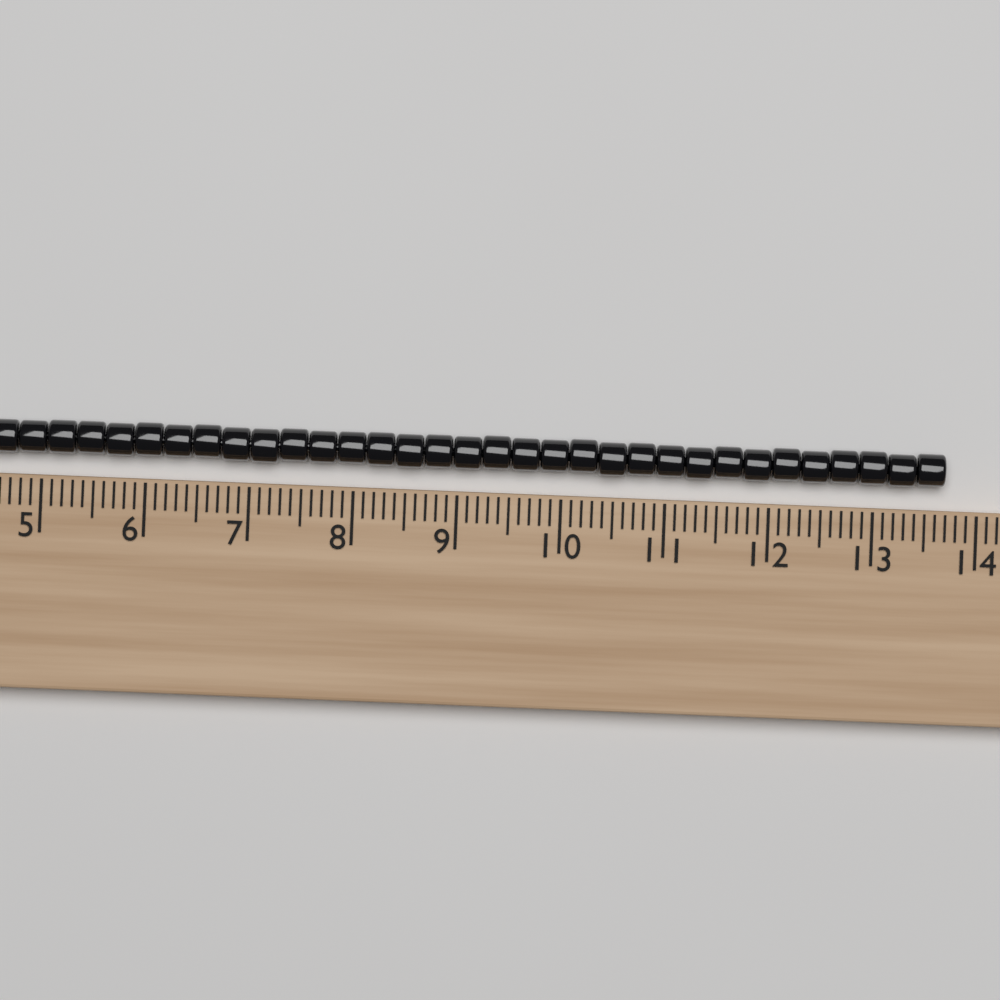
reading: 13.7 (no unit)
